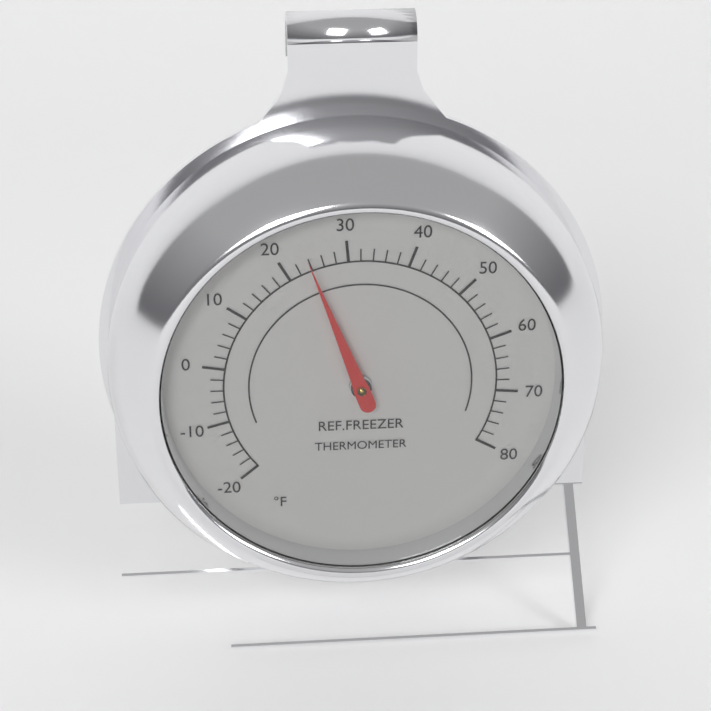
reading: 24 °F
